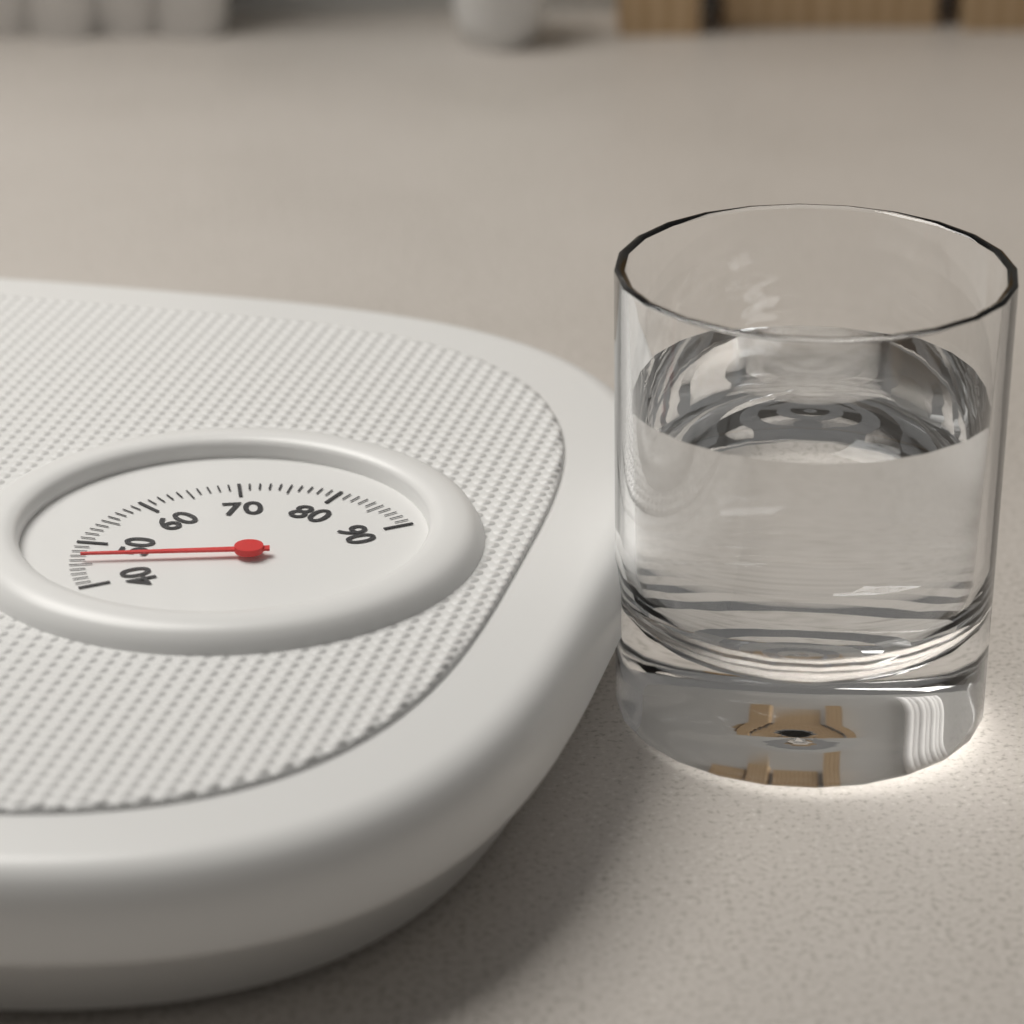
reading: 46 (no unit)
